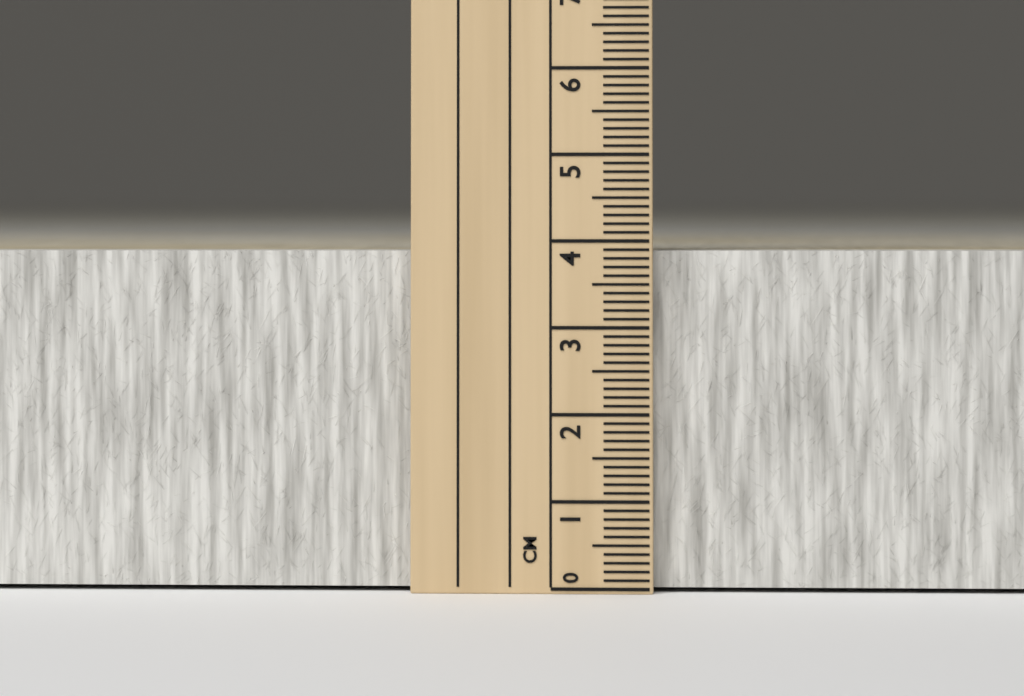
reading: 3.9 cm
